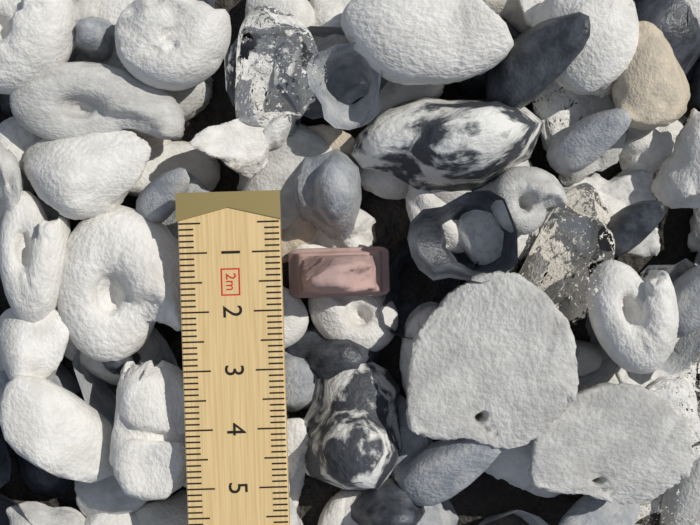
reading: 1.9 cm
